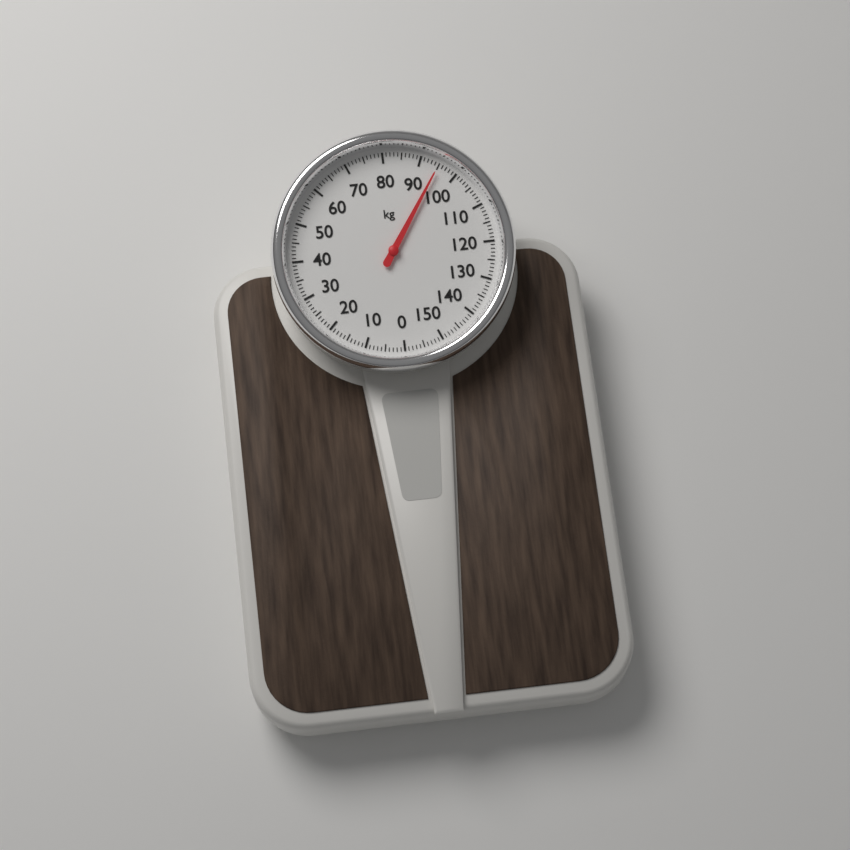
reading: 95 kg
